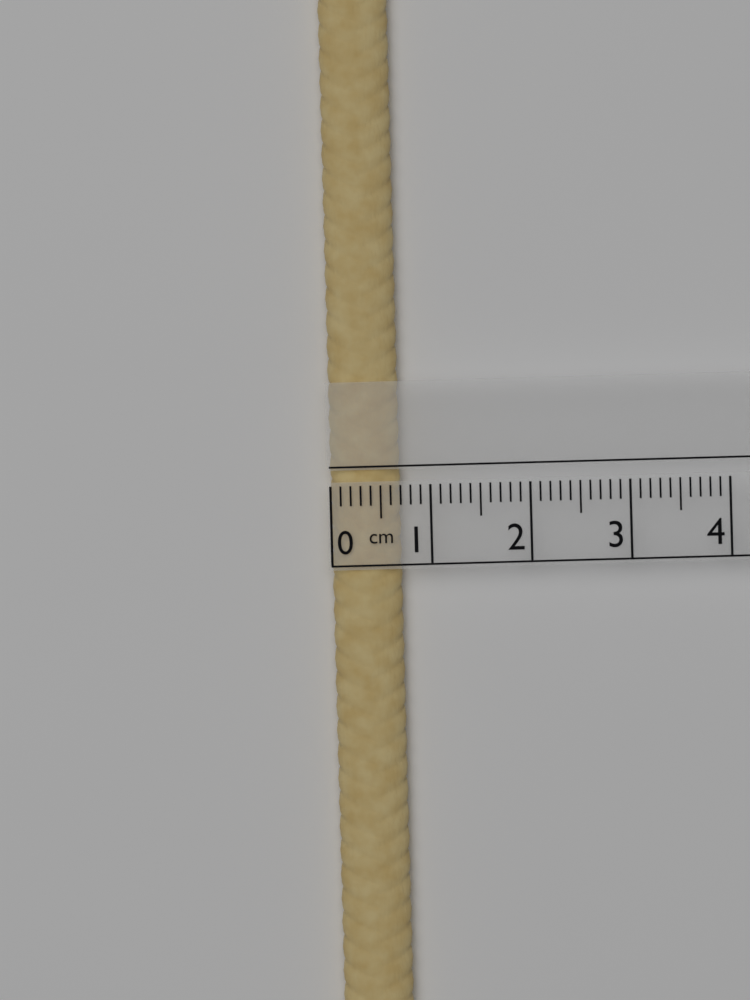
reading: 0.7 cm
